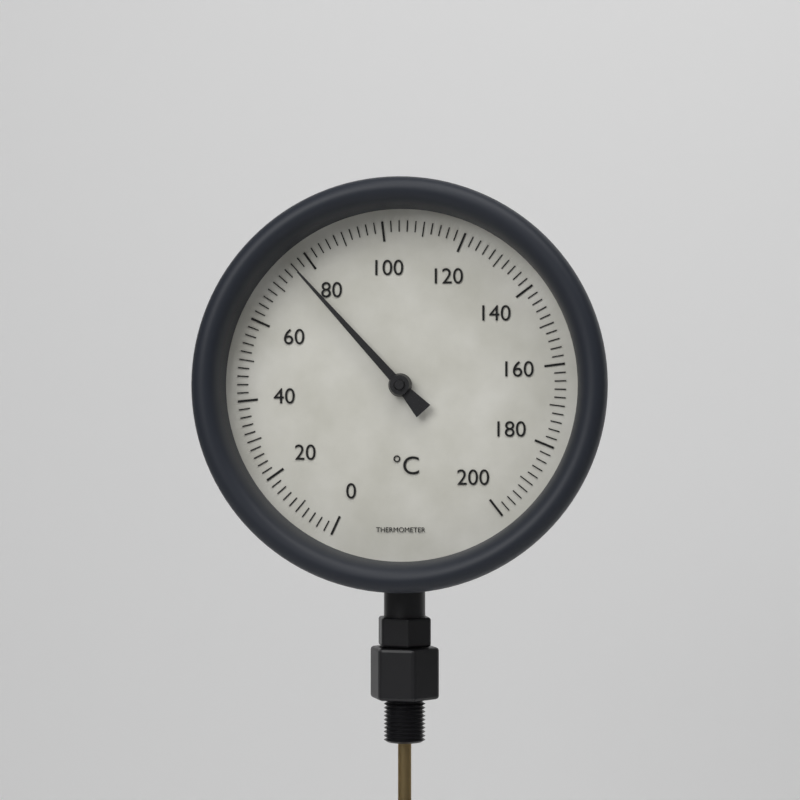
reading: 76 °C
